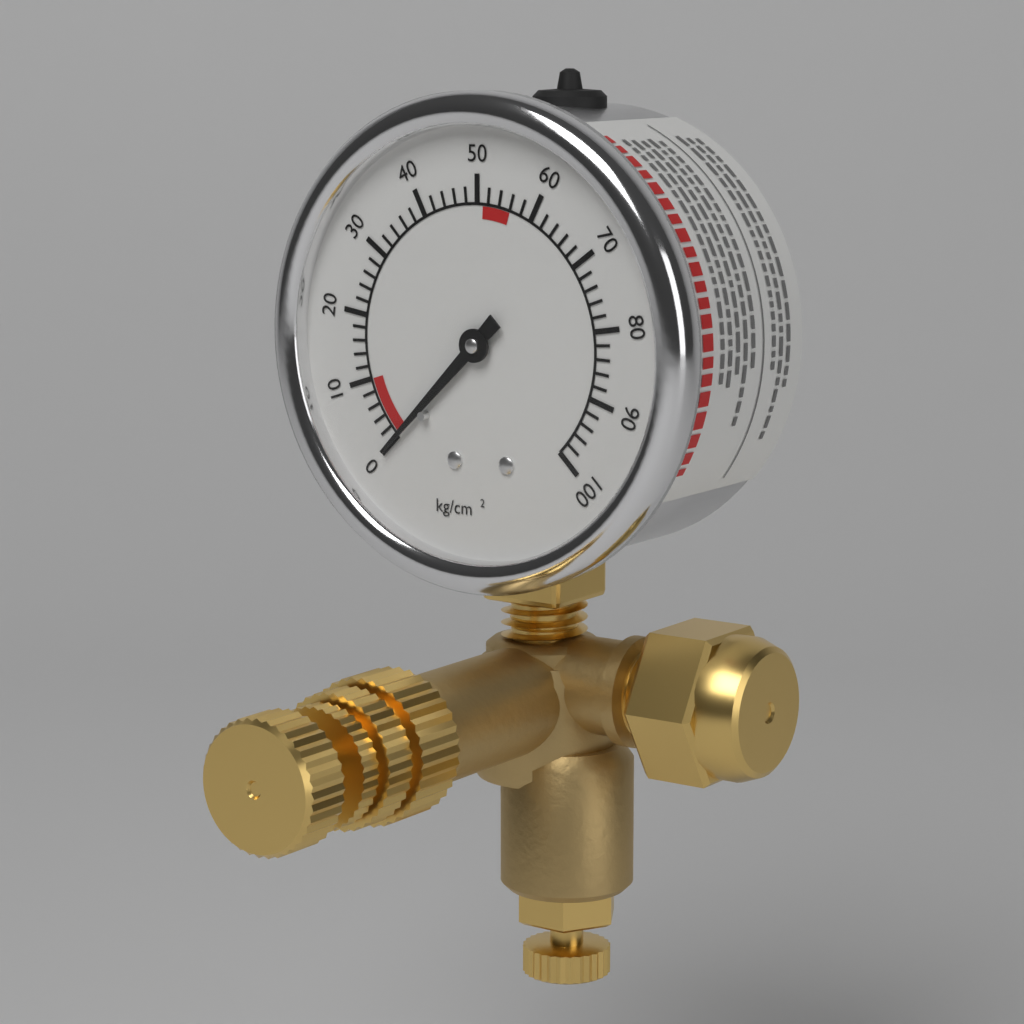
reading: 0 kg/cm²
